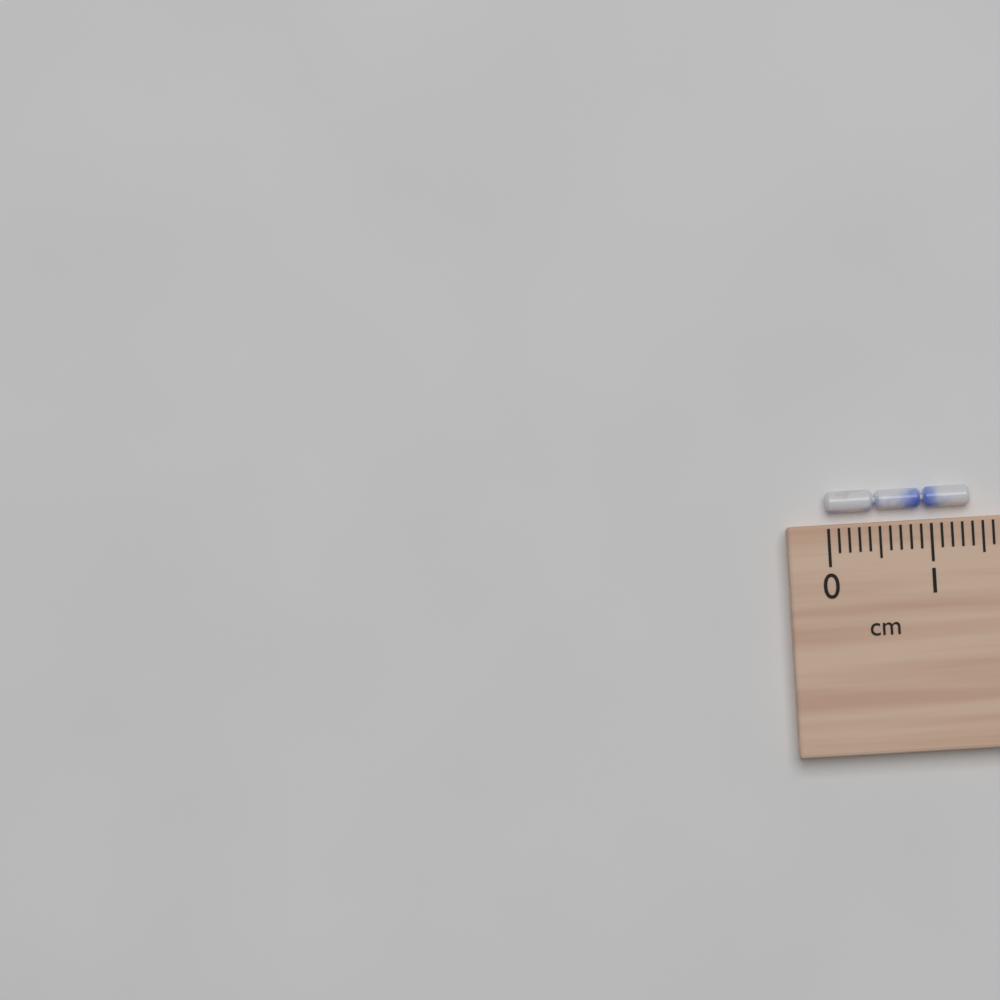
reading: 1.4 cm
